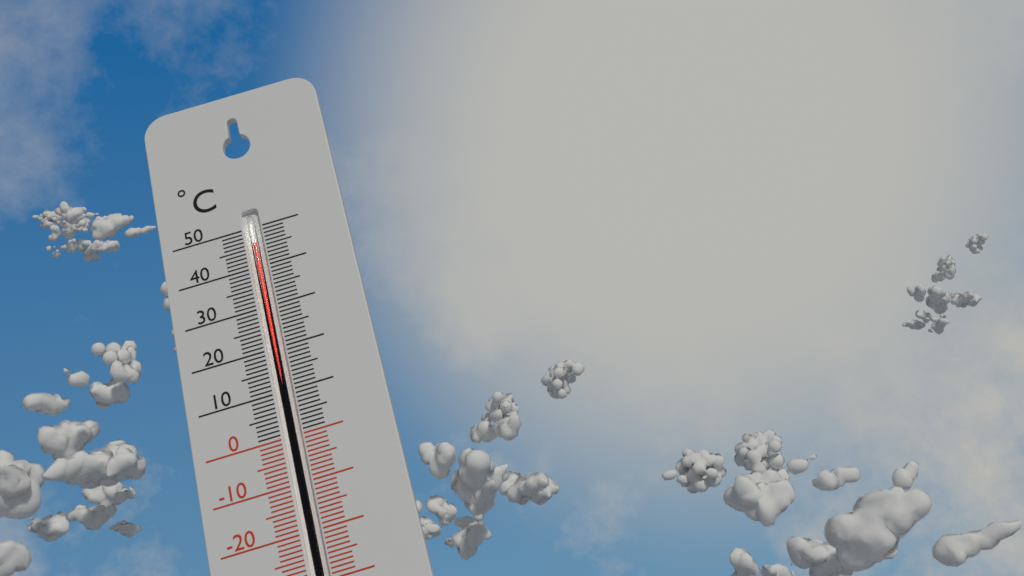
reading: 46 °C
